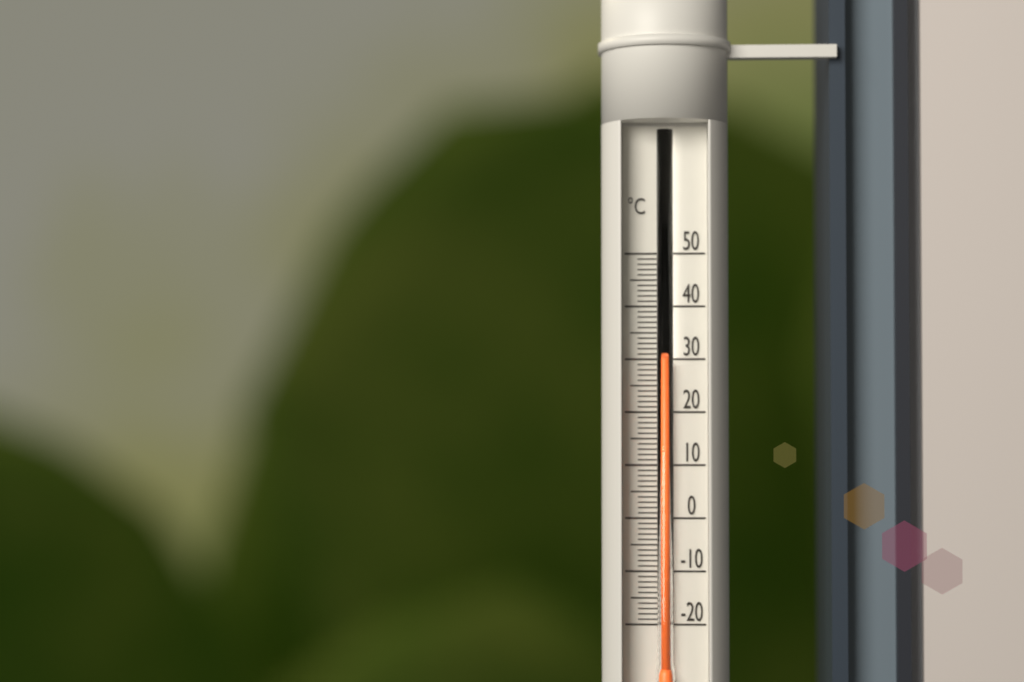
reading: 30 °C
